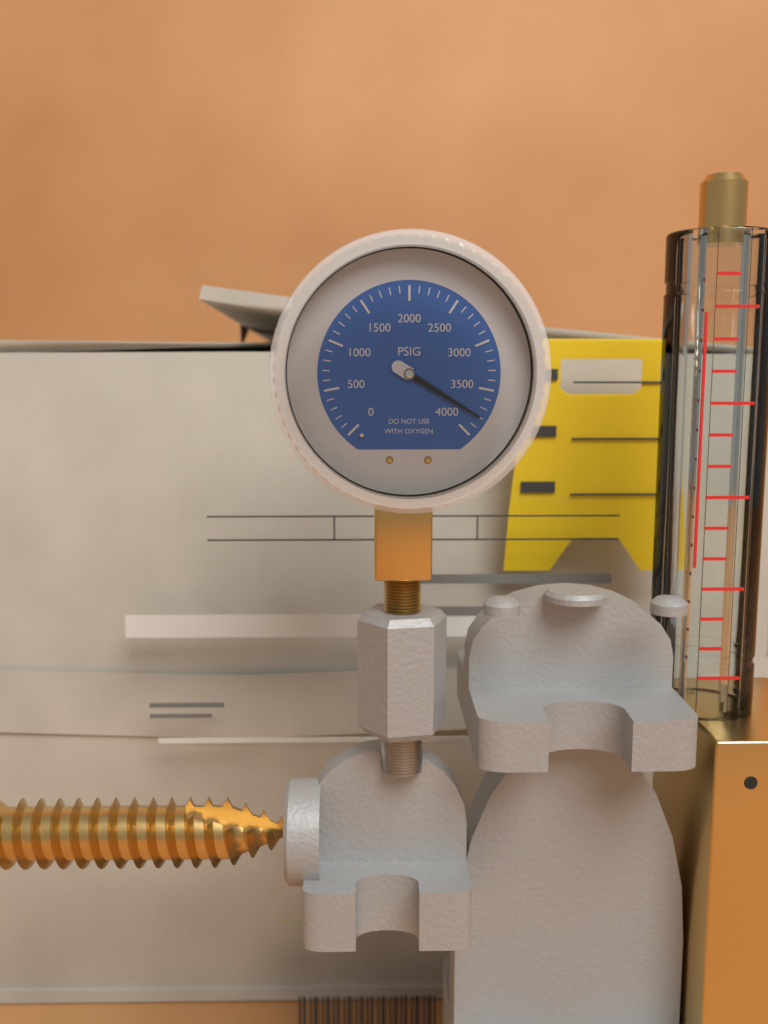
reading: 3800 psi
